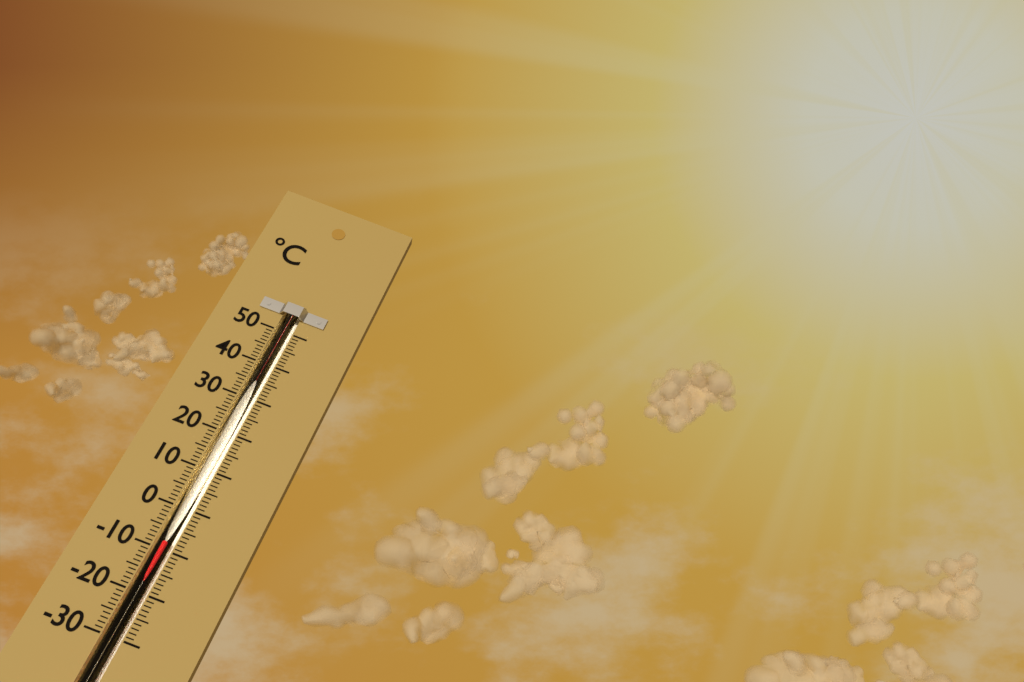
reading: -8 °C
